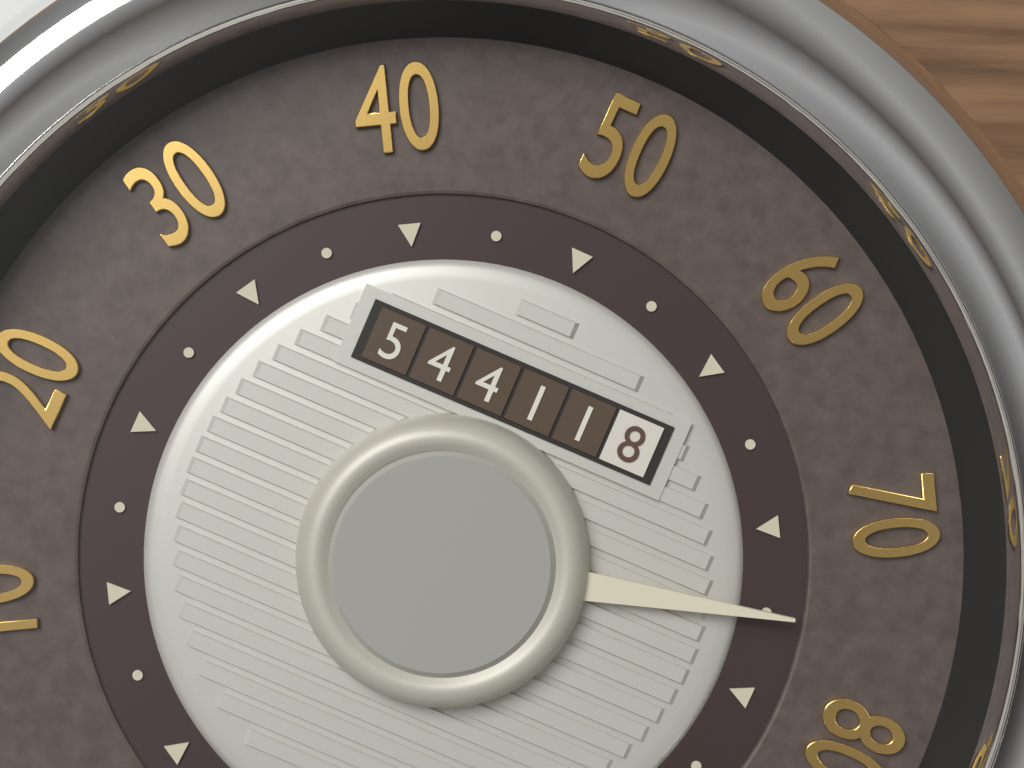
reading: 75 mph
